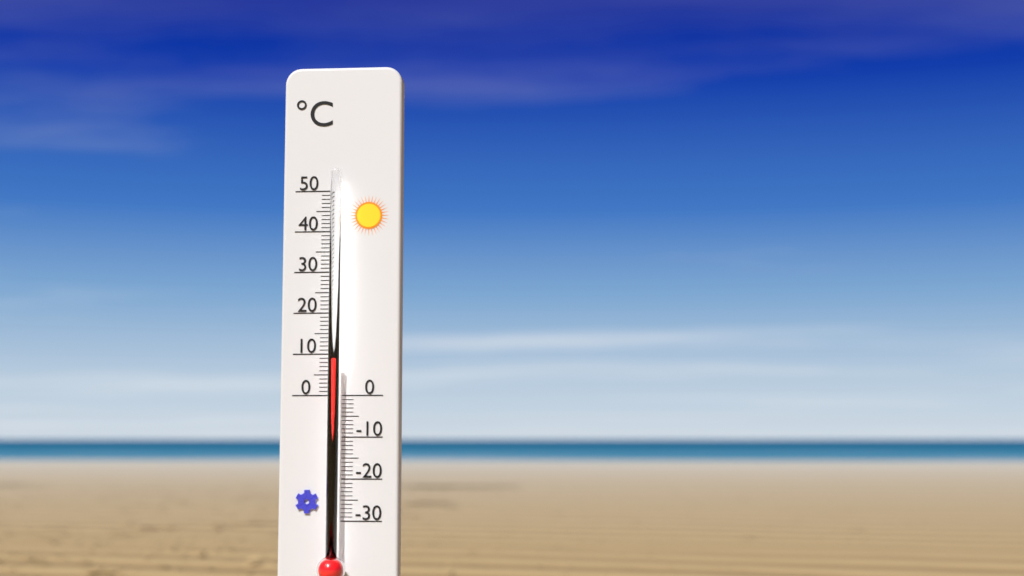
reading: 9 °C
